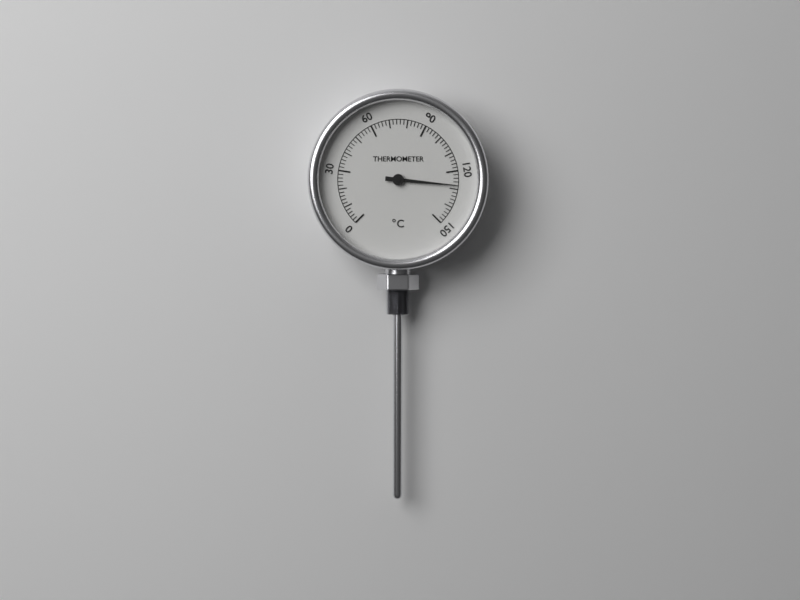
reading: 128 °C
